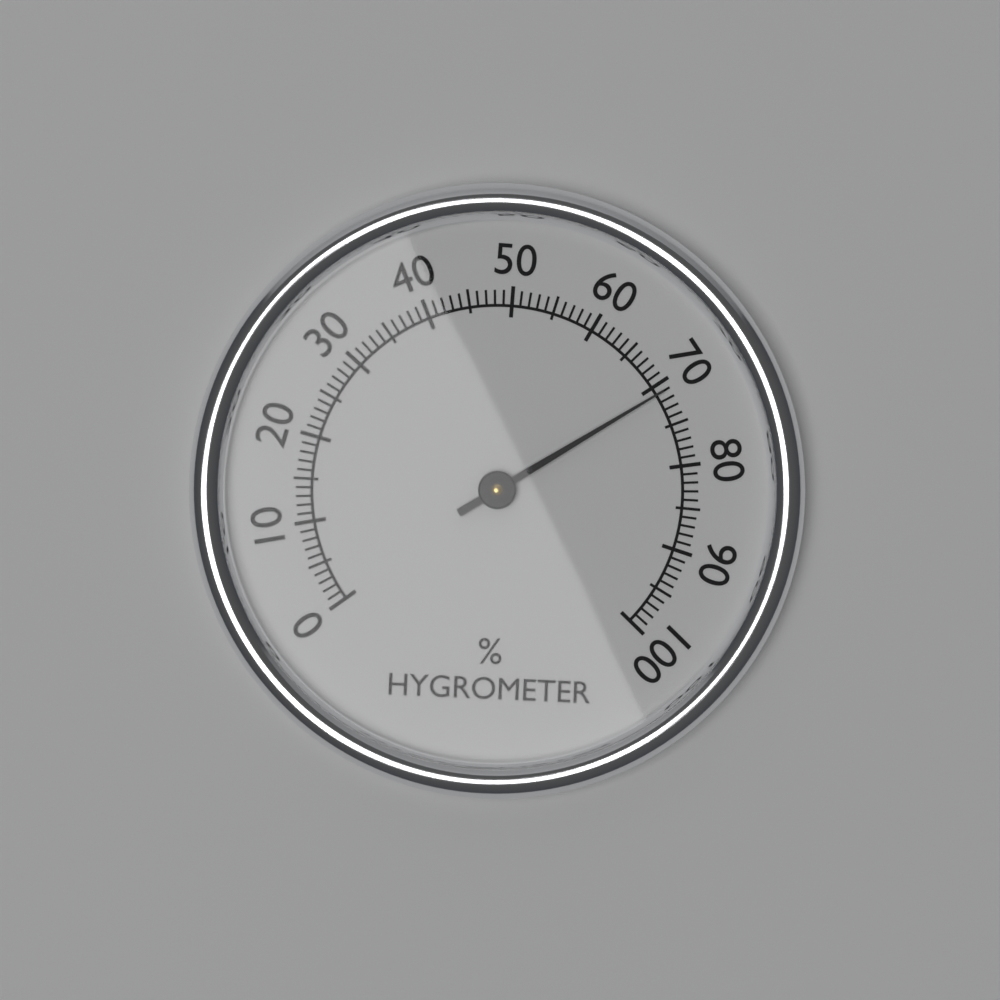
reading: 71 %
